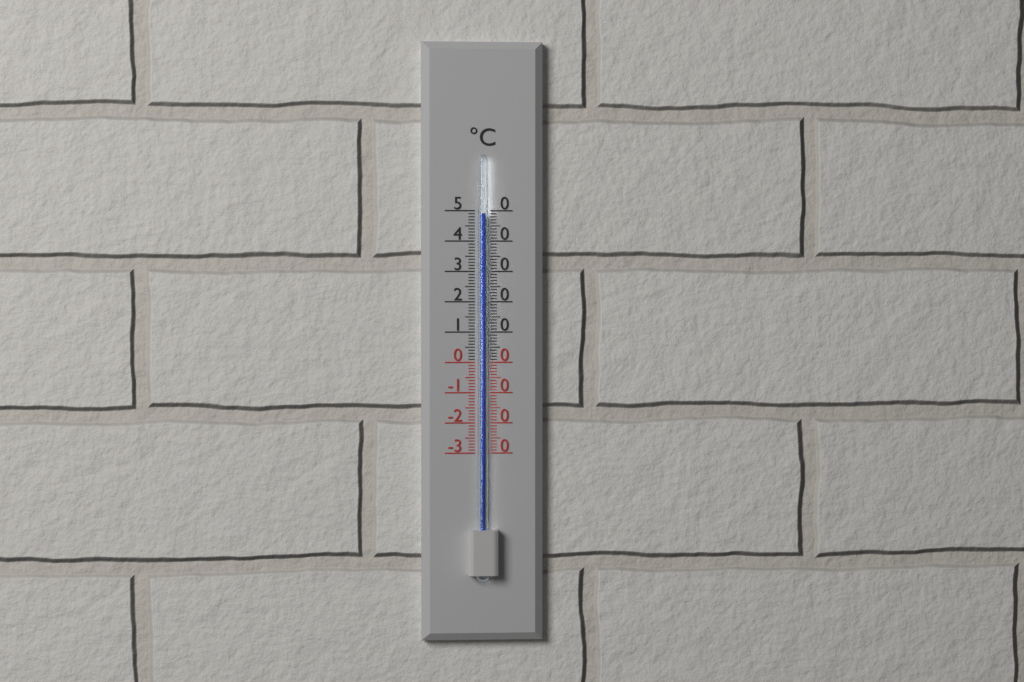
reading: 49 °C
